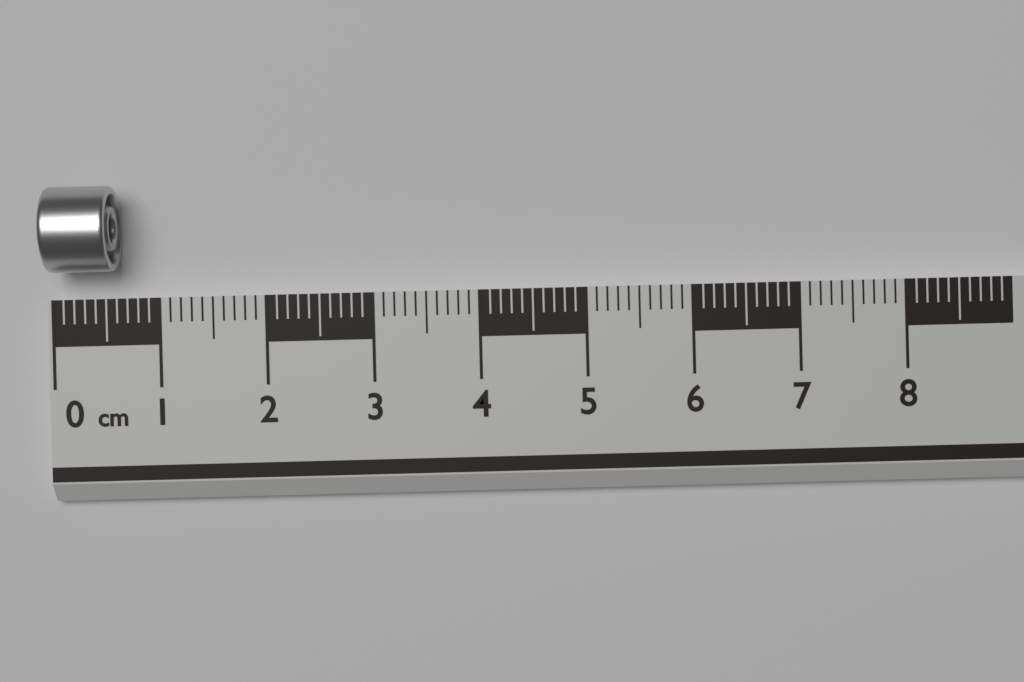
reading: 0.6 cm
